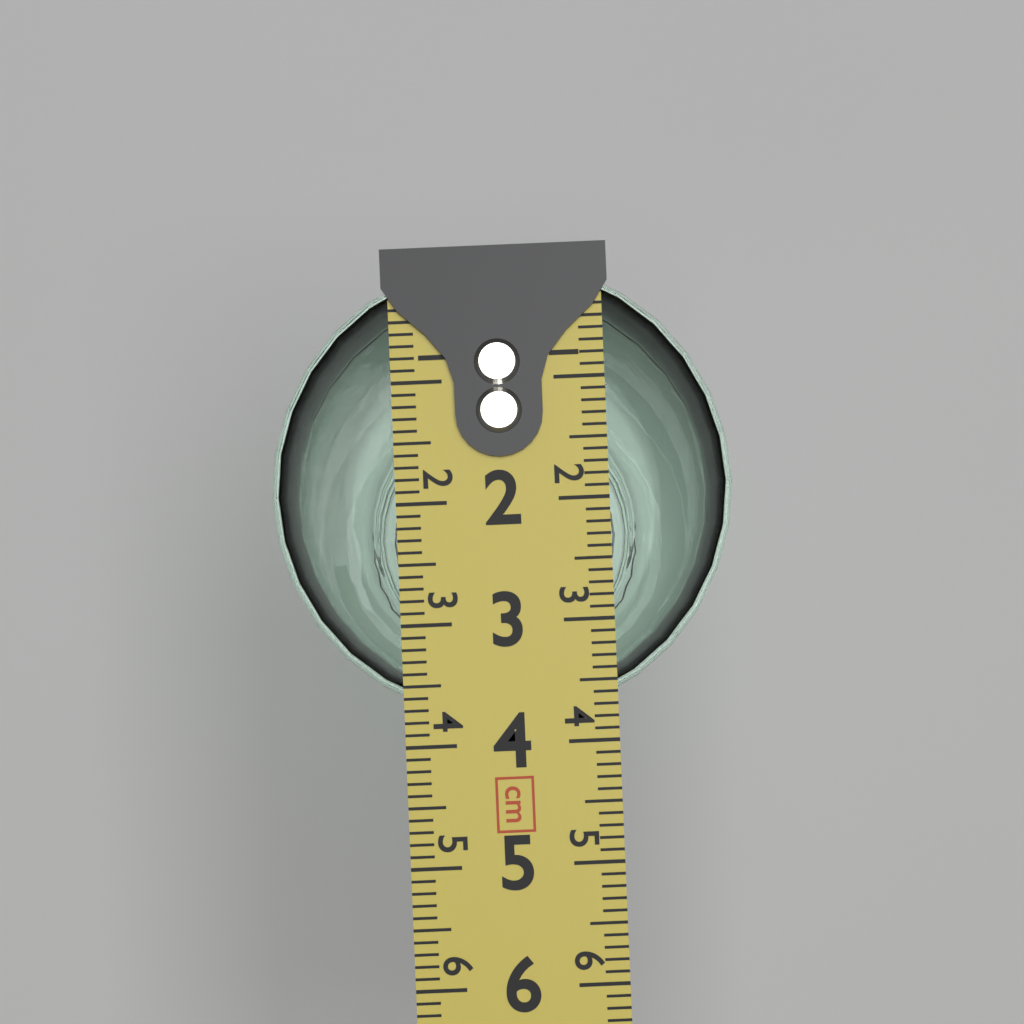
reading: 3.8 cm
